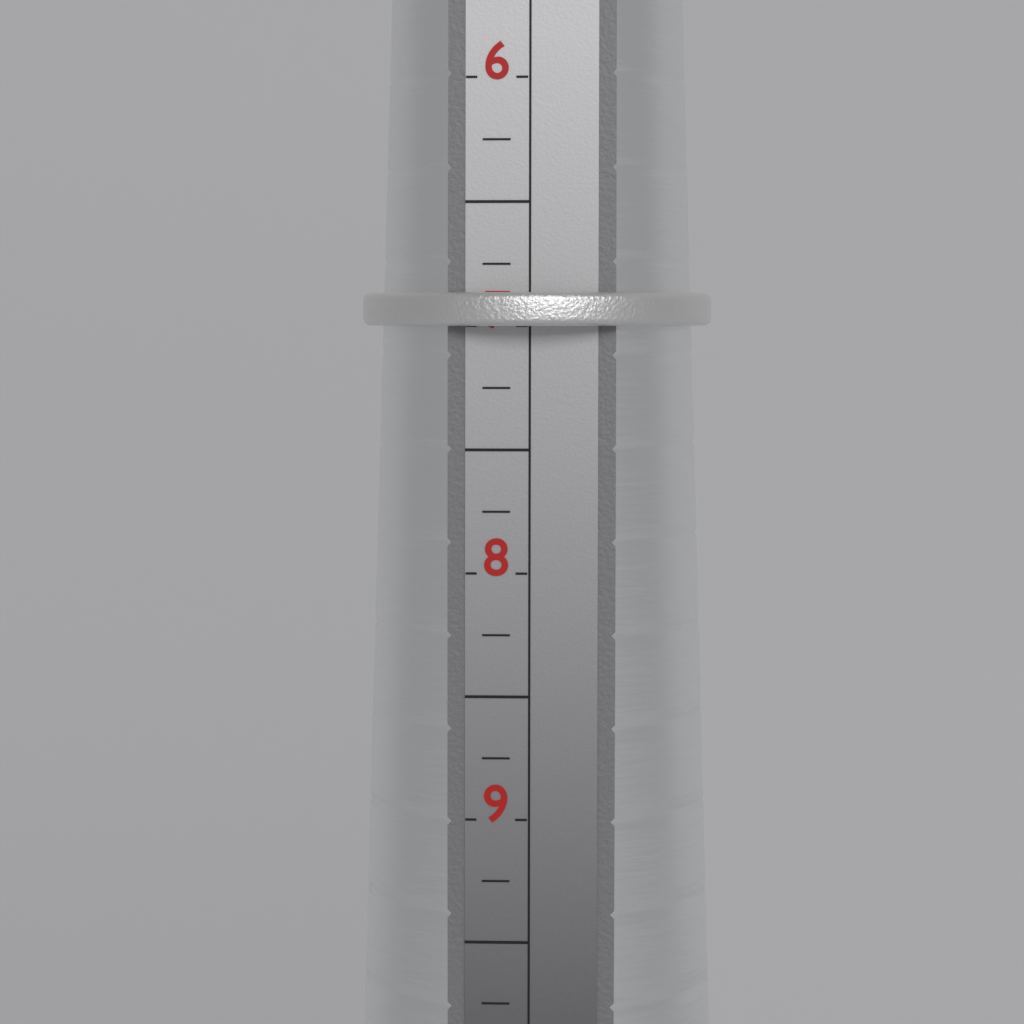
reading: 7.00 (no unit)
